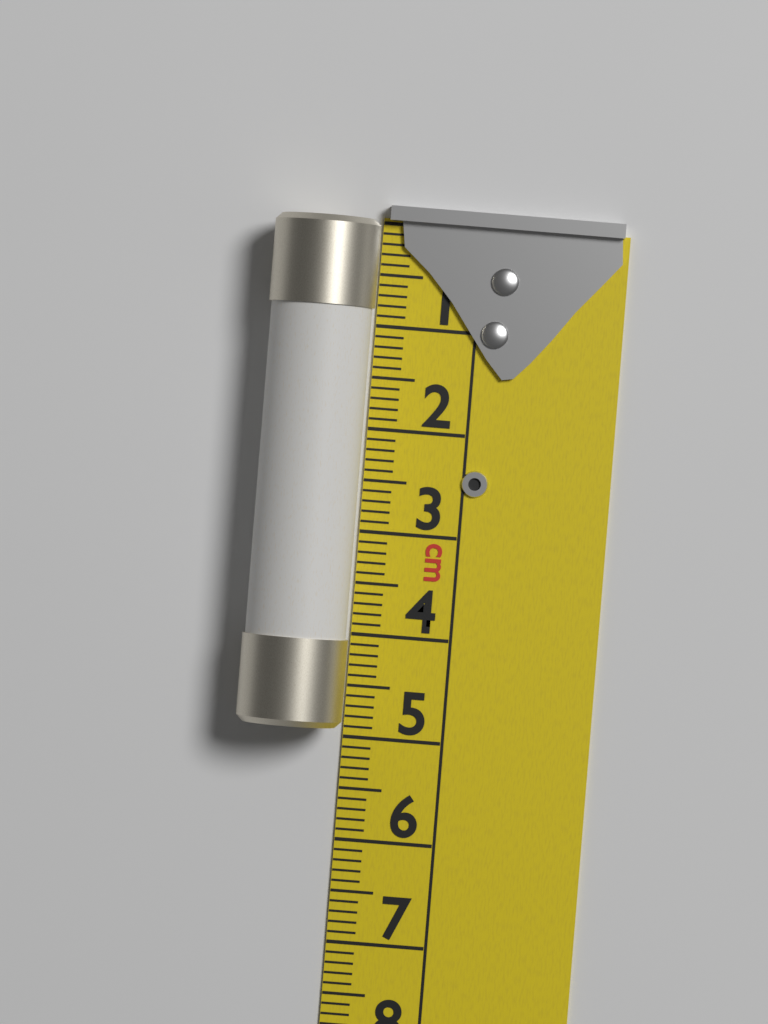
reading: 4.9 cm
